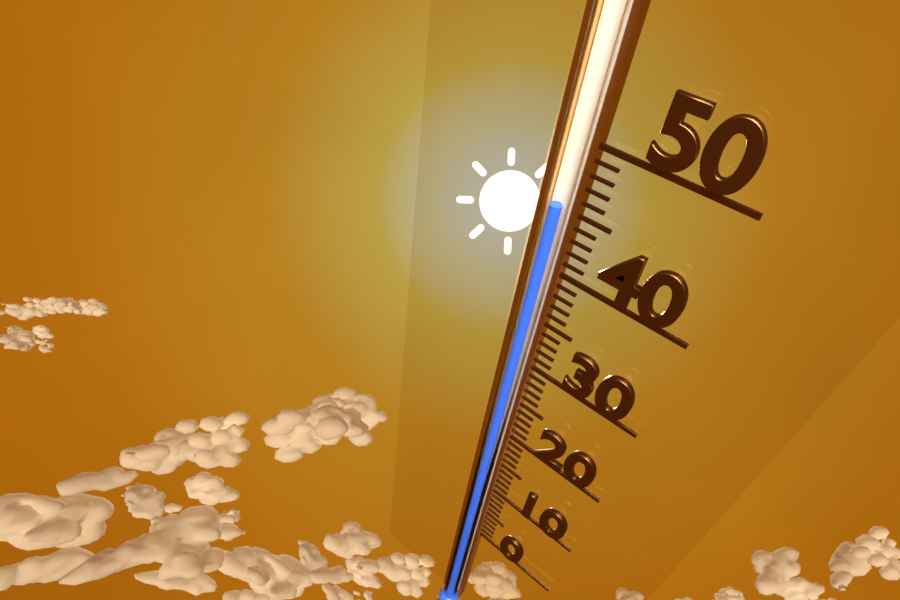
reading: 45 (no unit)
